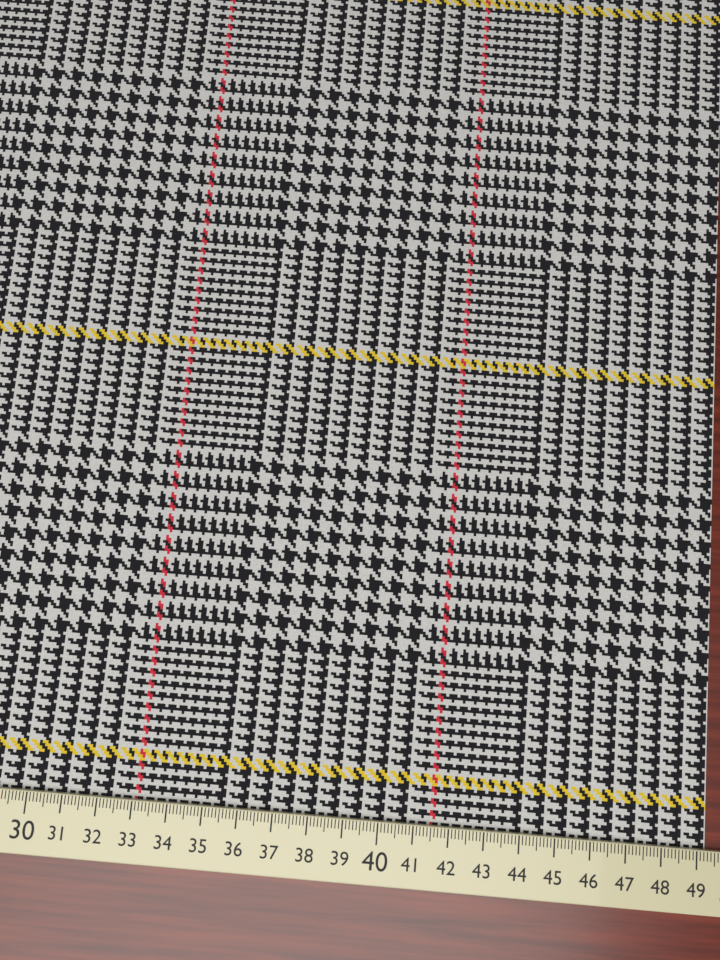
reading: 49.3 cm
